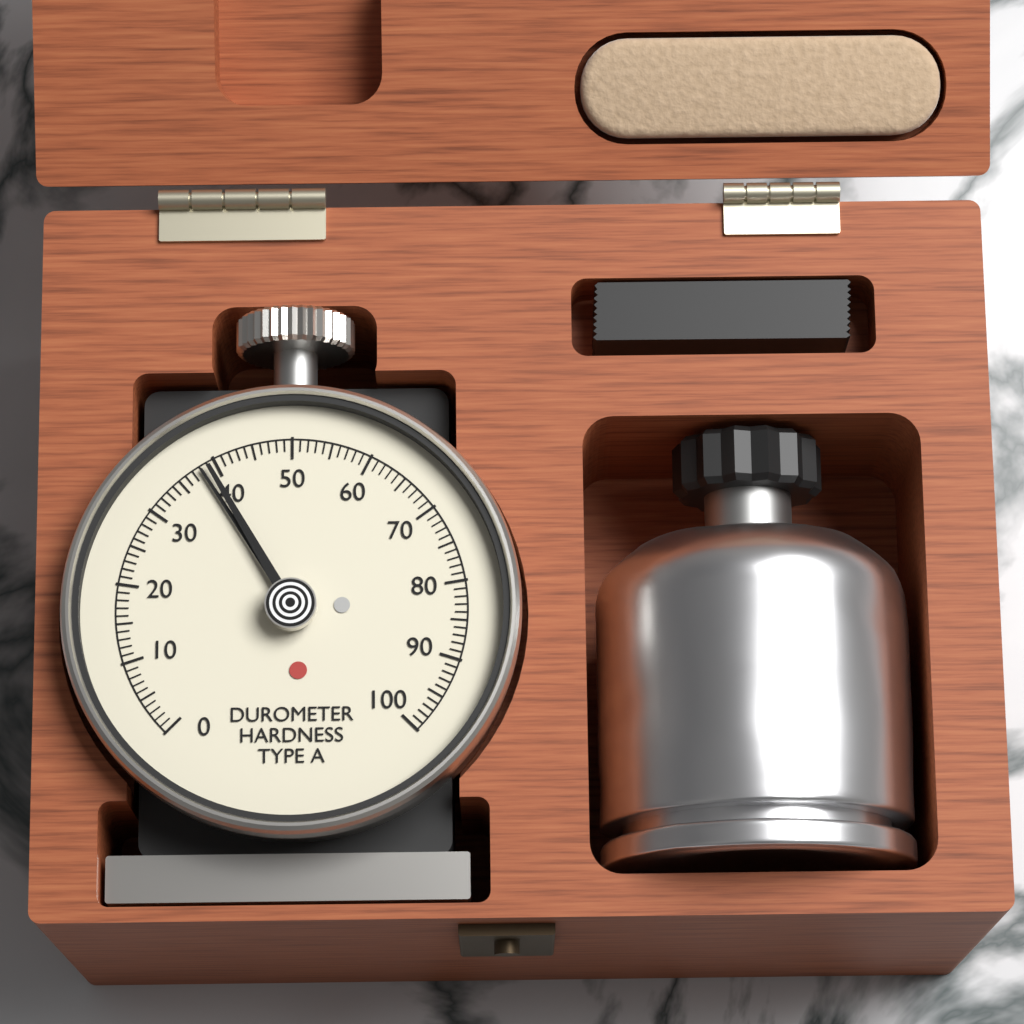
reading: 38 Shore A
